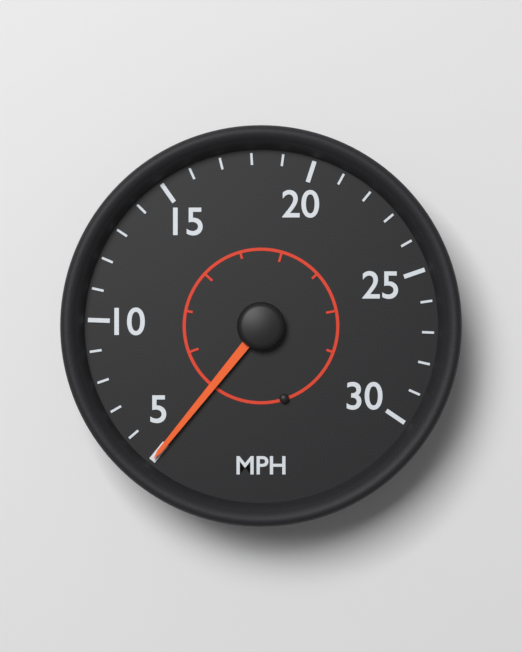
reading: 5 MPH
